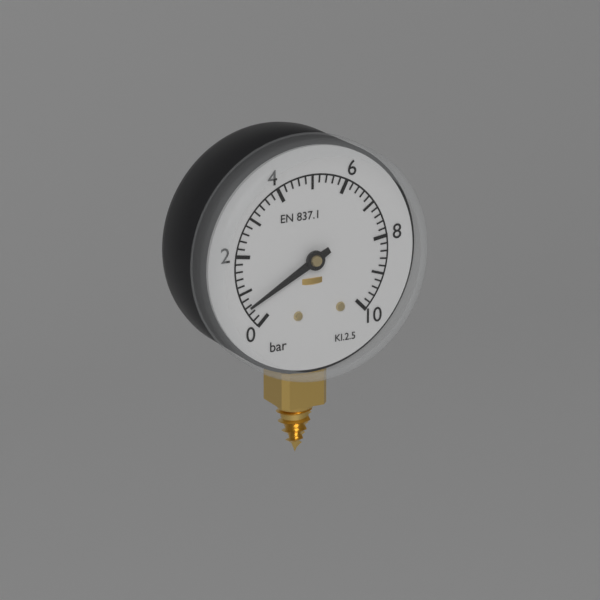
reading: 0.6 bar
